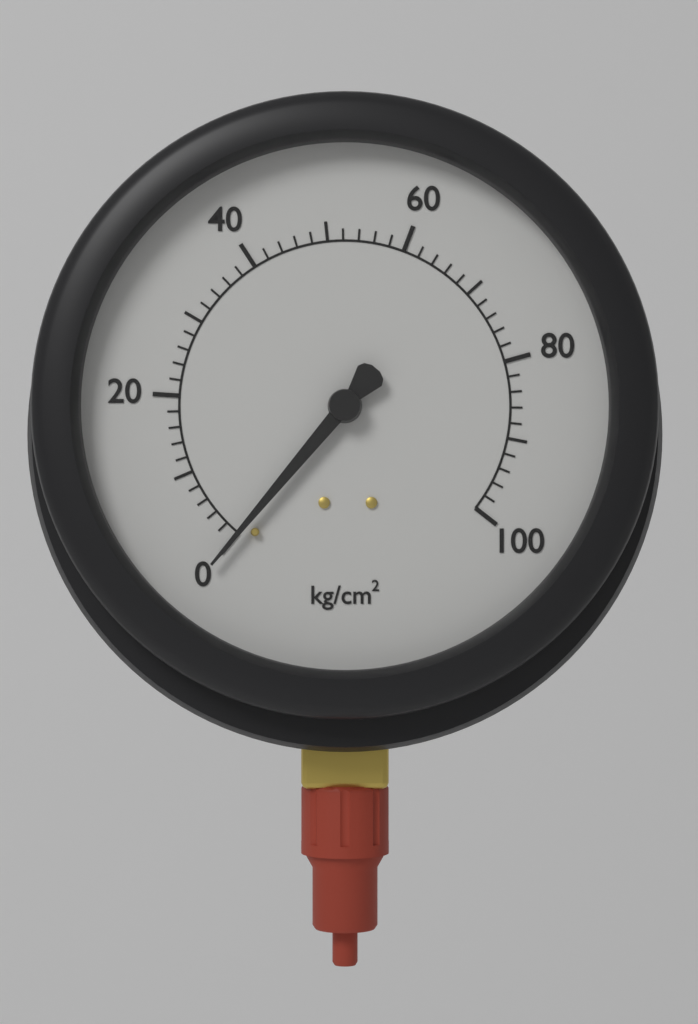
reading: 0 kg/cm²
